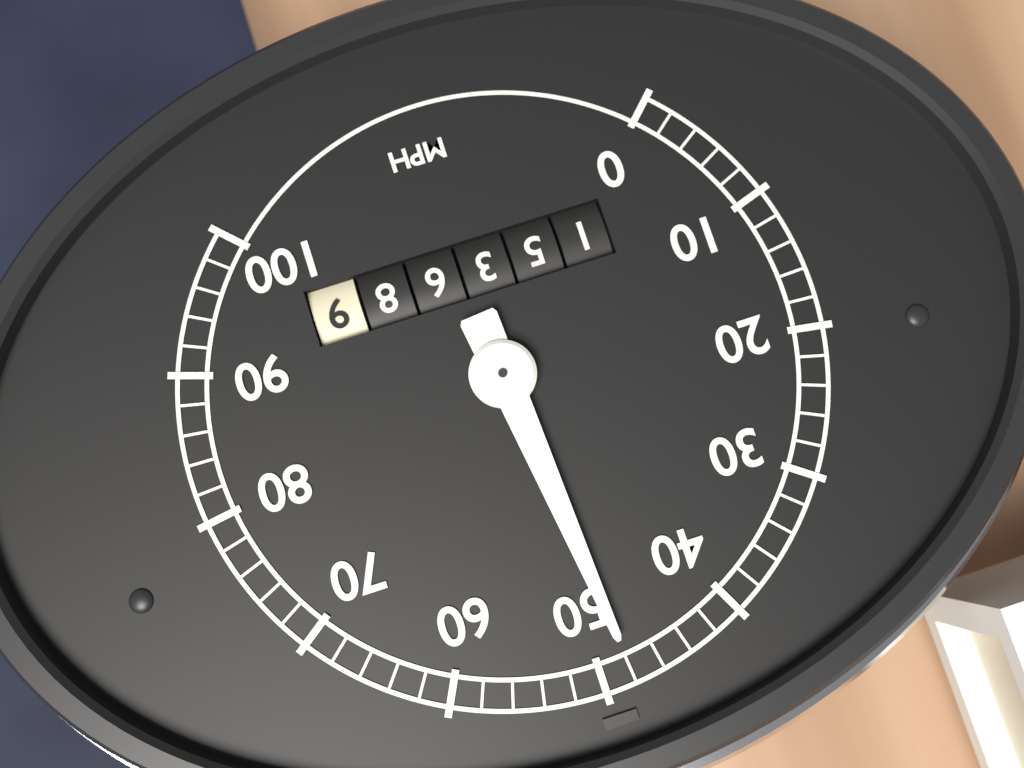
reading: 48 mph
